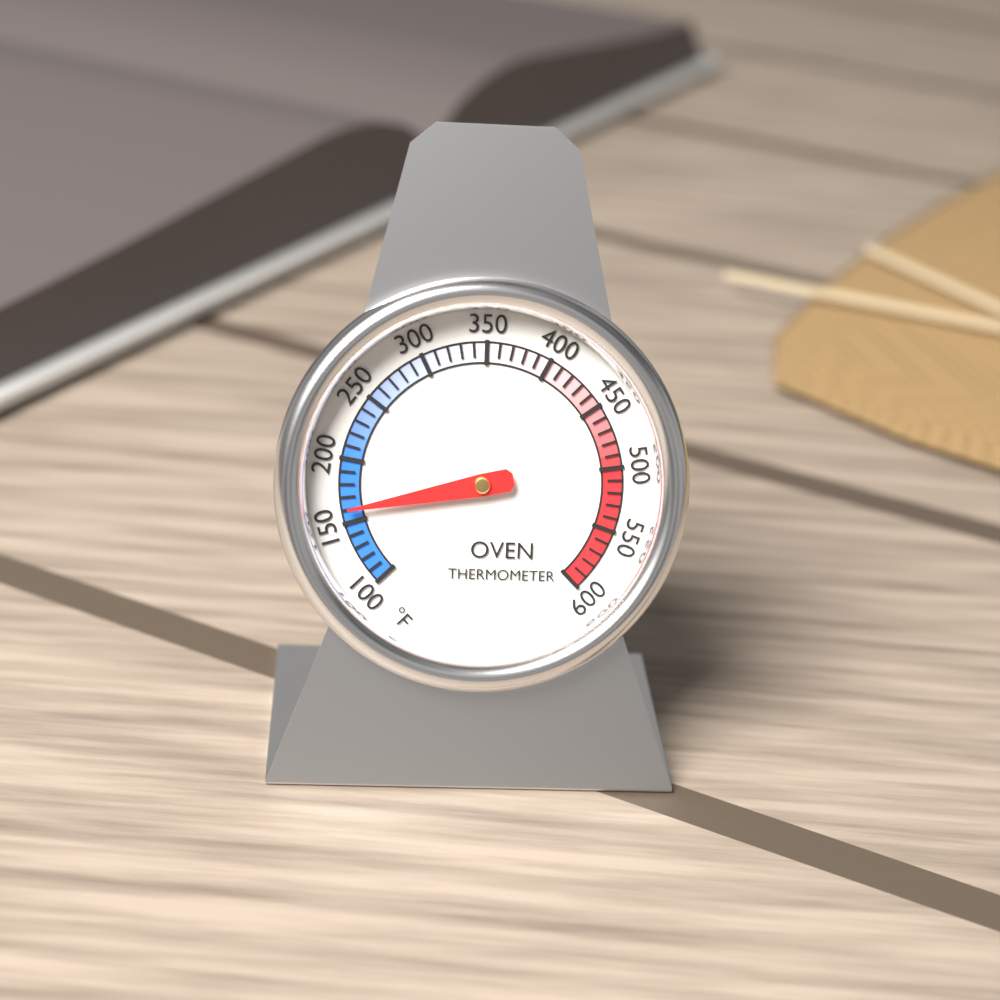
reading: 160 °F
